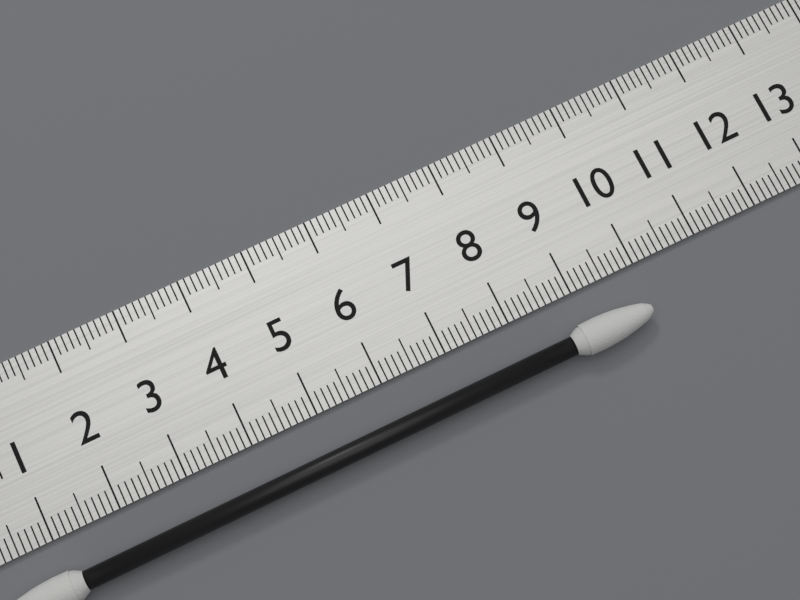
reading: 9.9 cm
